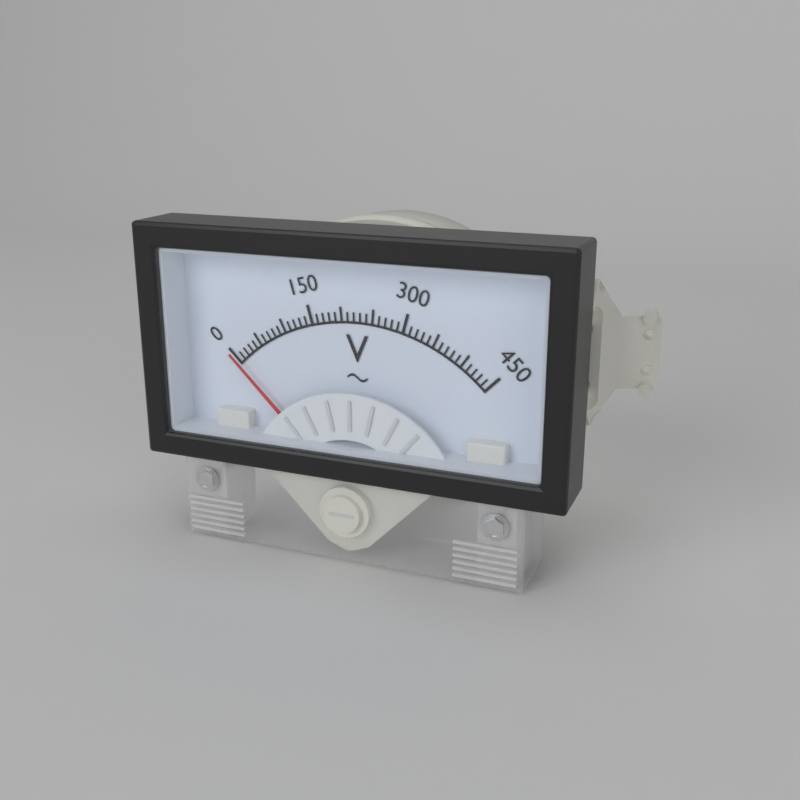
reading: 0 V
